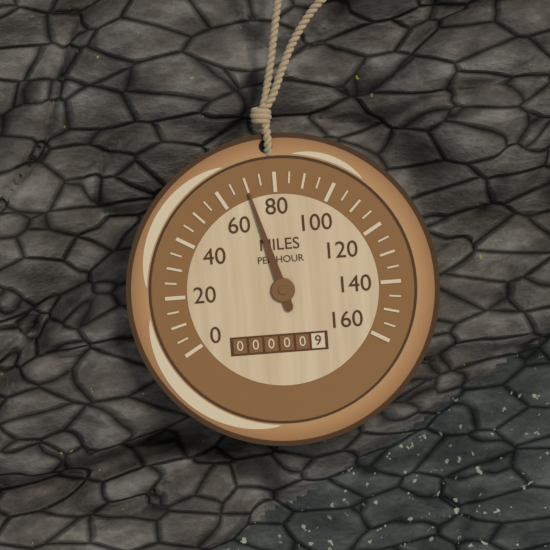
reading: 70 mph
